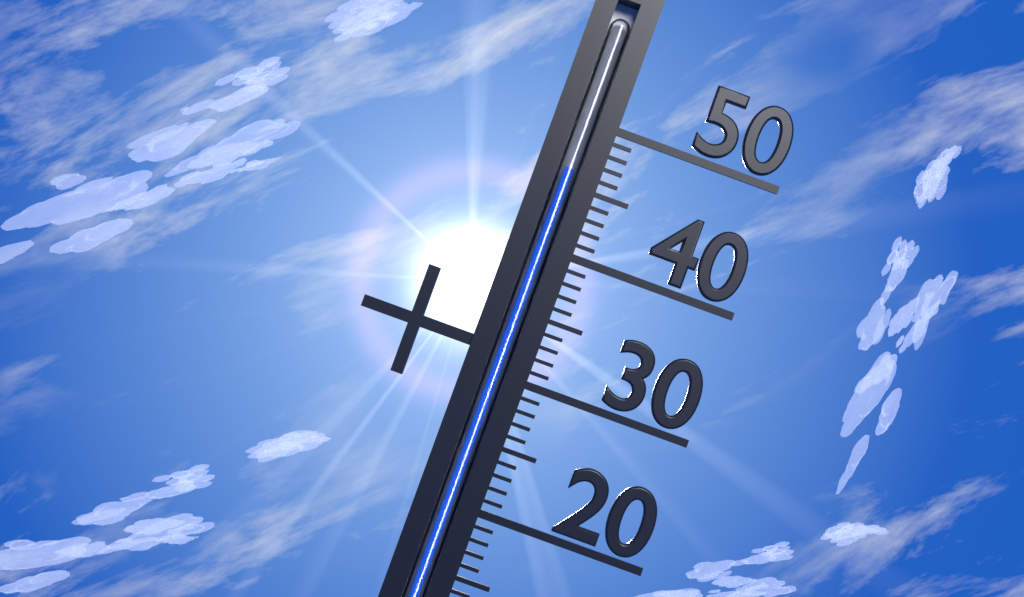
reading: 46 °C
